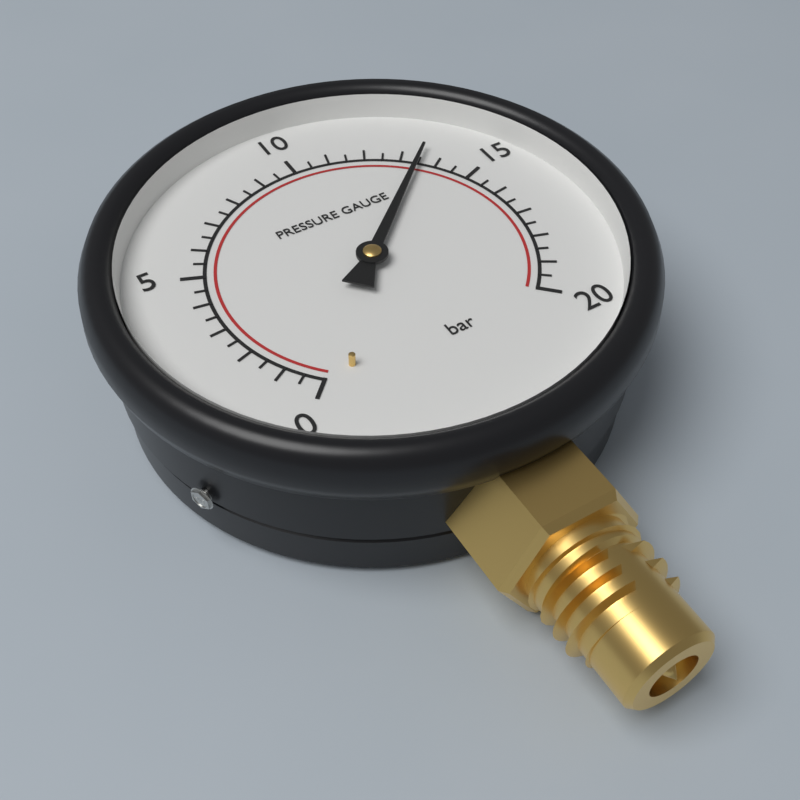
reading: 13.5 bar
